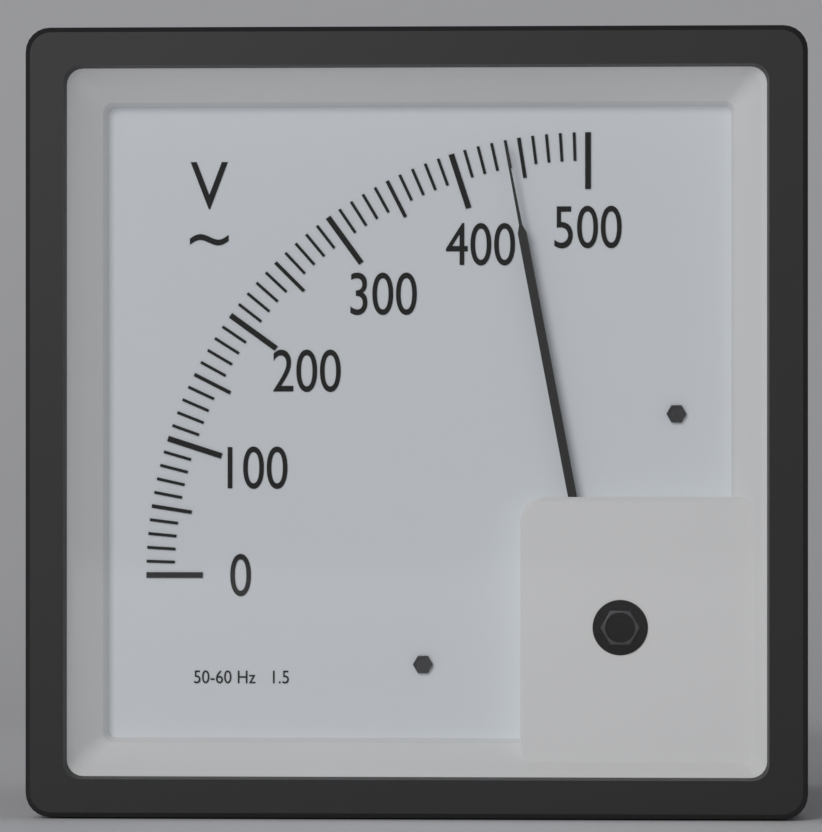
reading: 440 V
